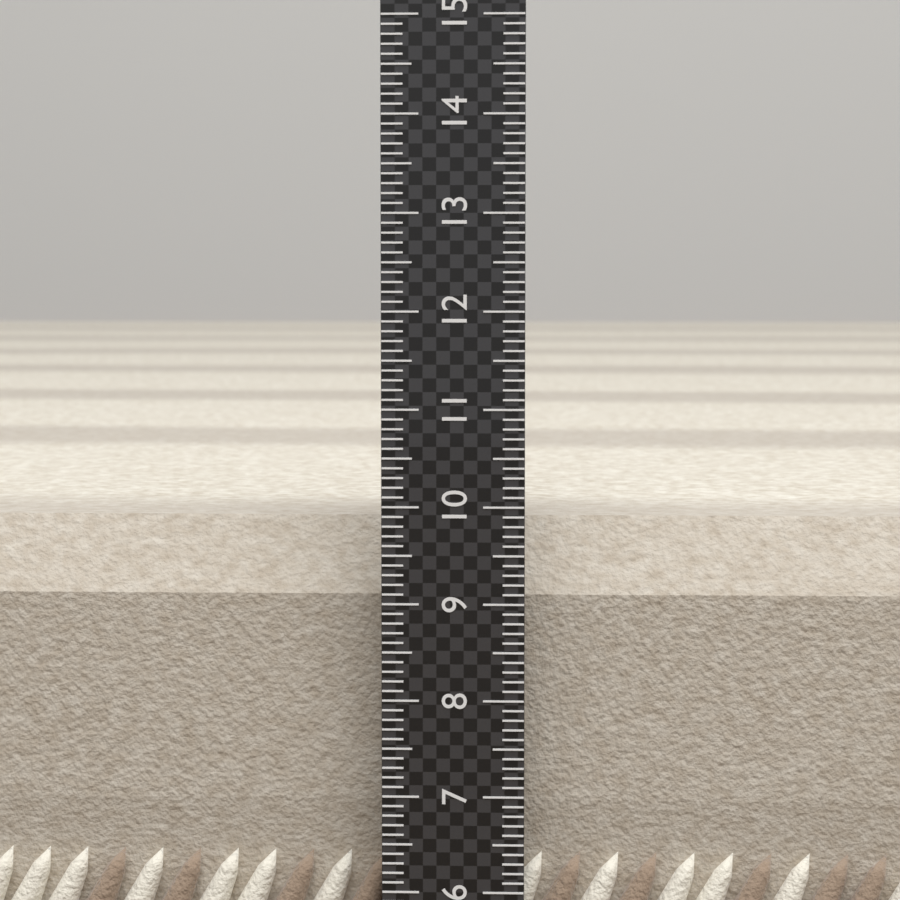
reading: 9.8 (no unit)
